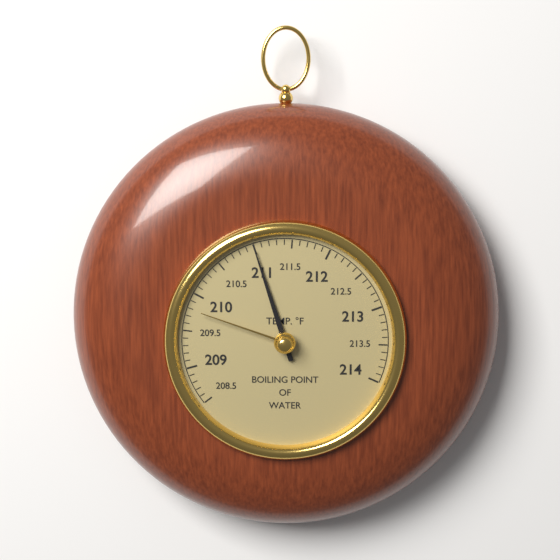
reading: 211.0 °F
